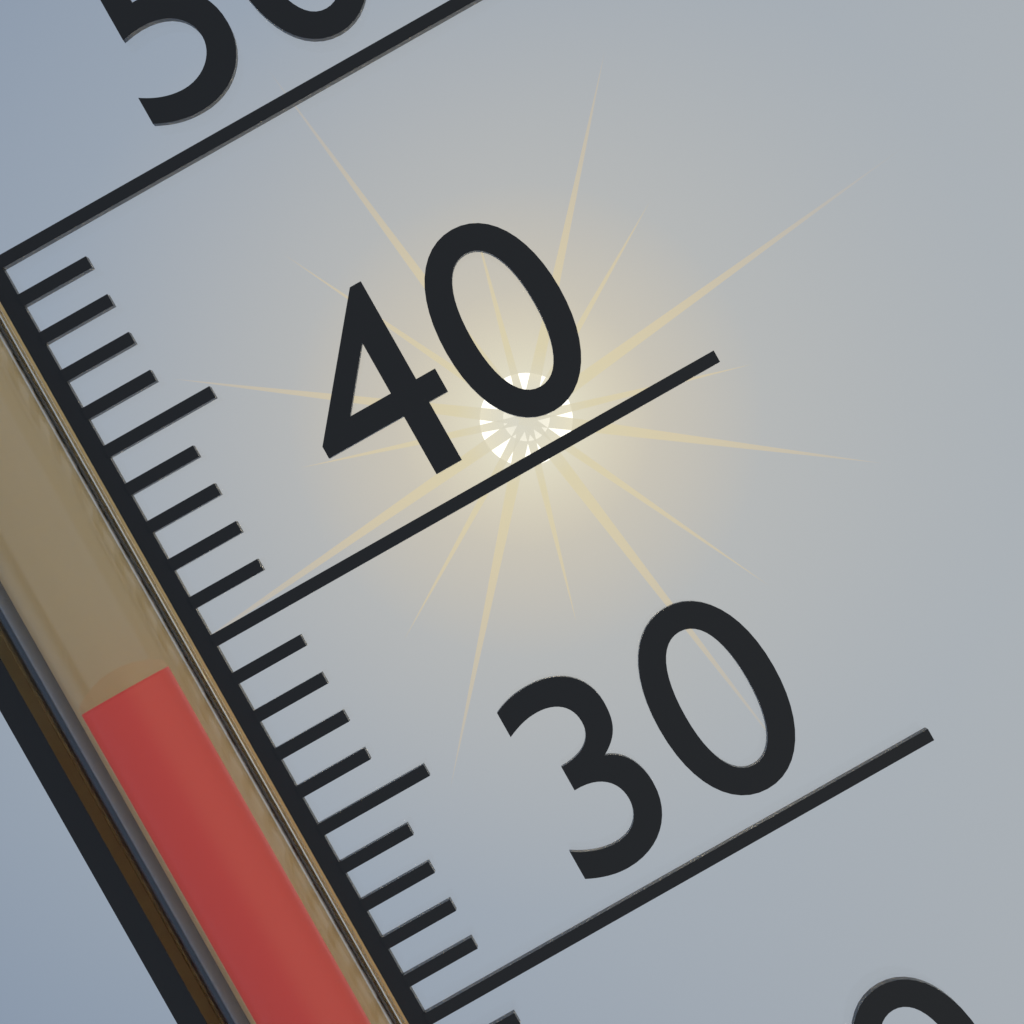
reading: 40 (no unit)
